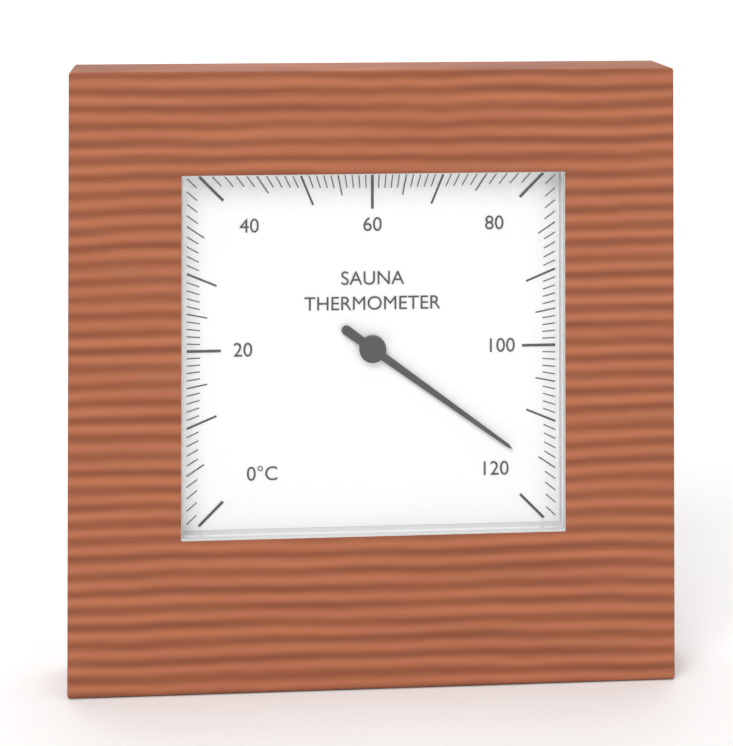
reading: 116 °C
